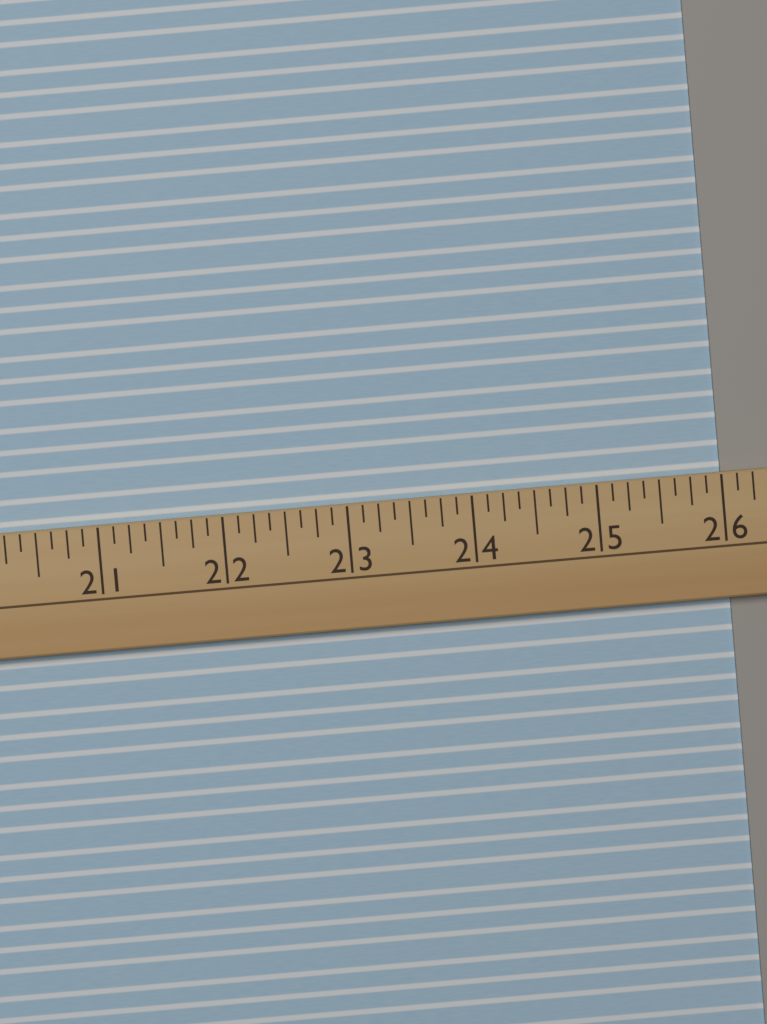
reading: 26.000 (no unit)
